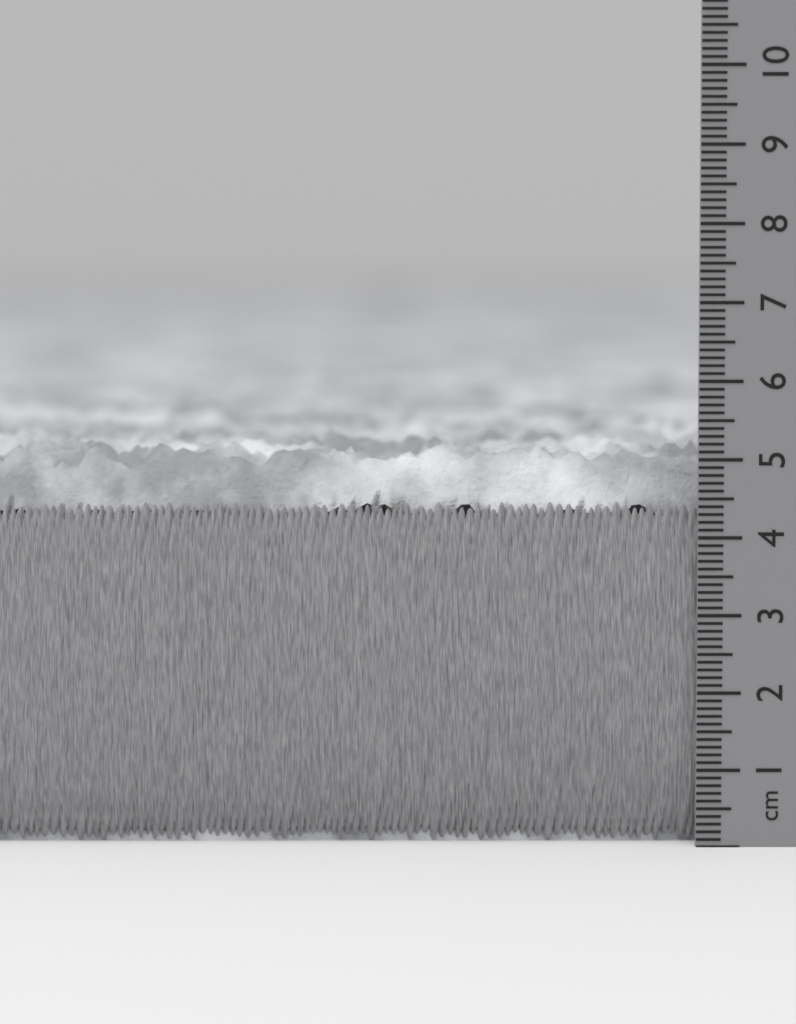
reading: 5.2 cm
